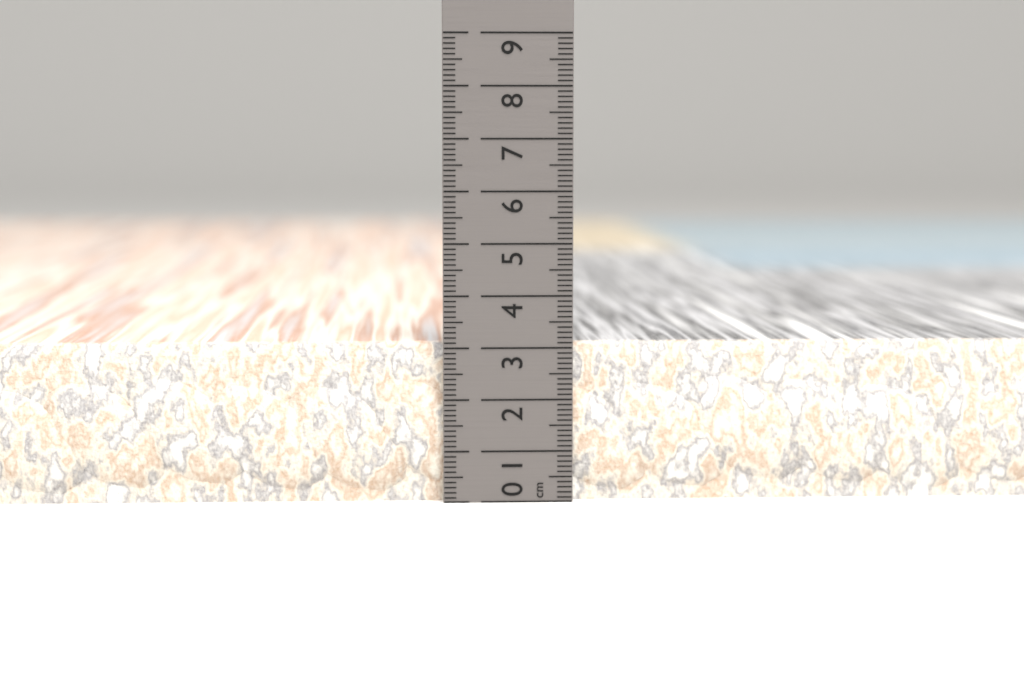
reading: 3.1 cm
